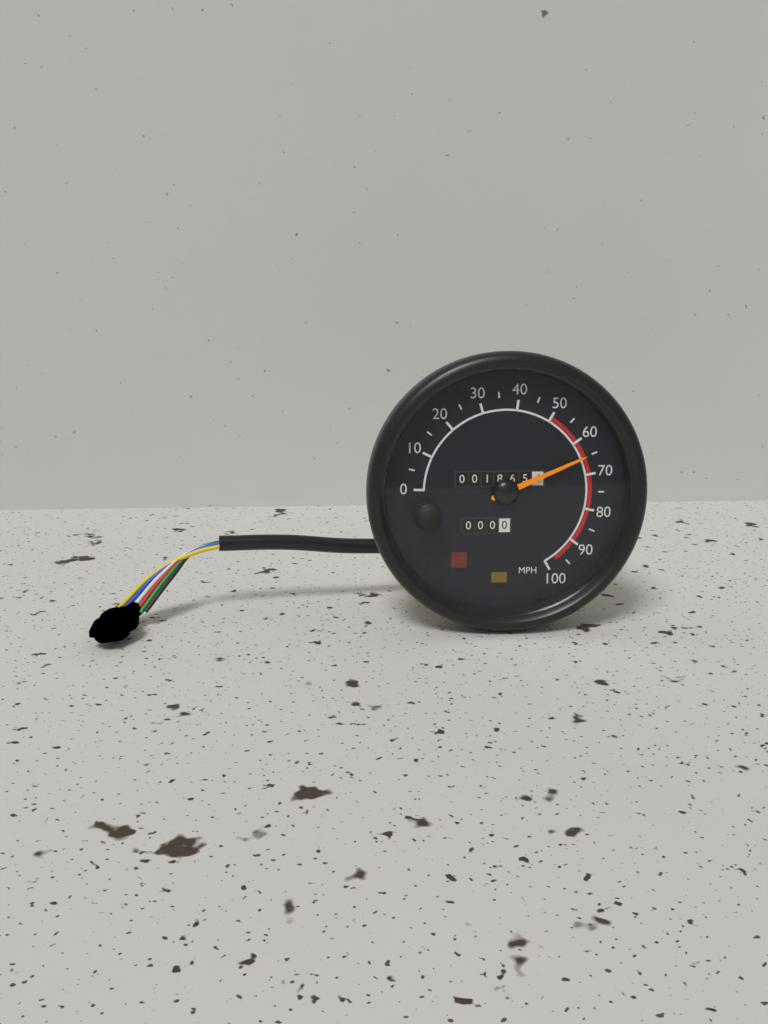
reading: 65 MPH
